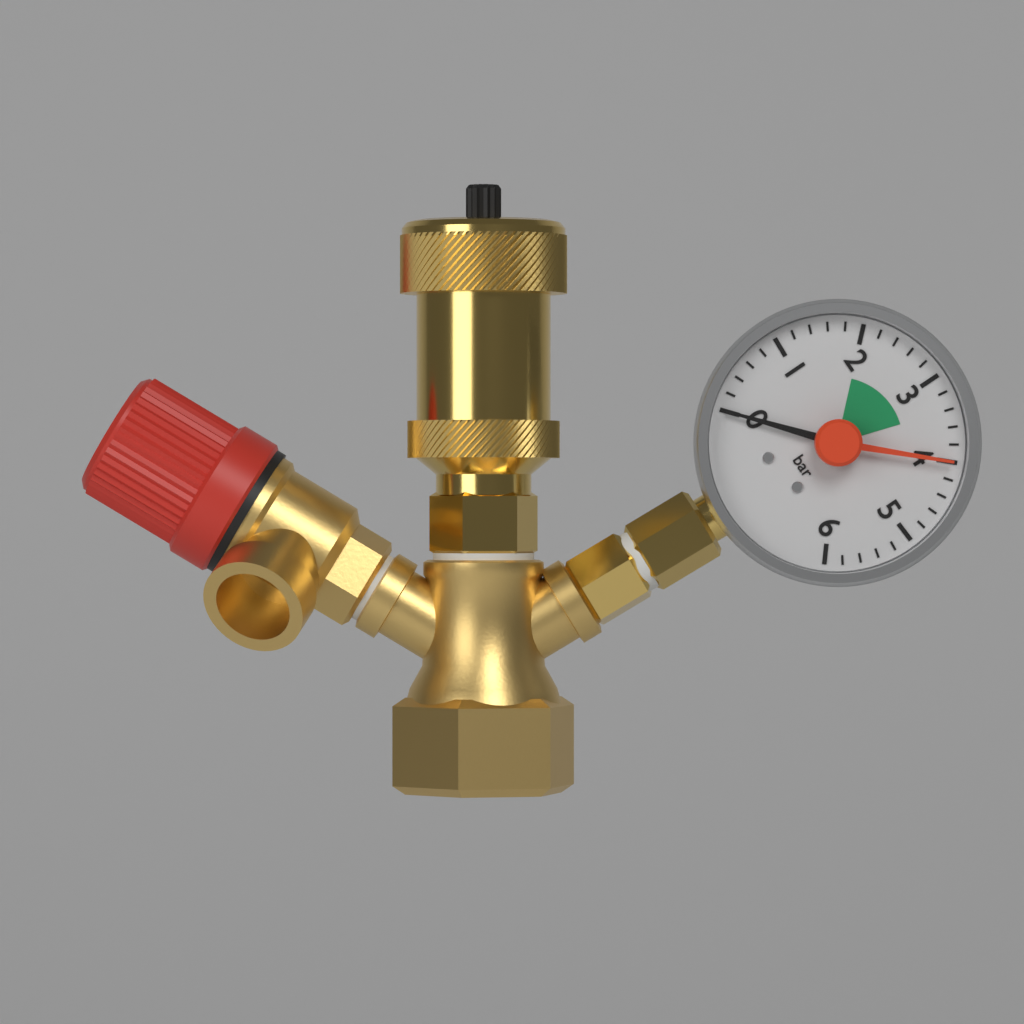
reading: 0.0 bar
